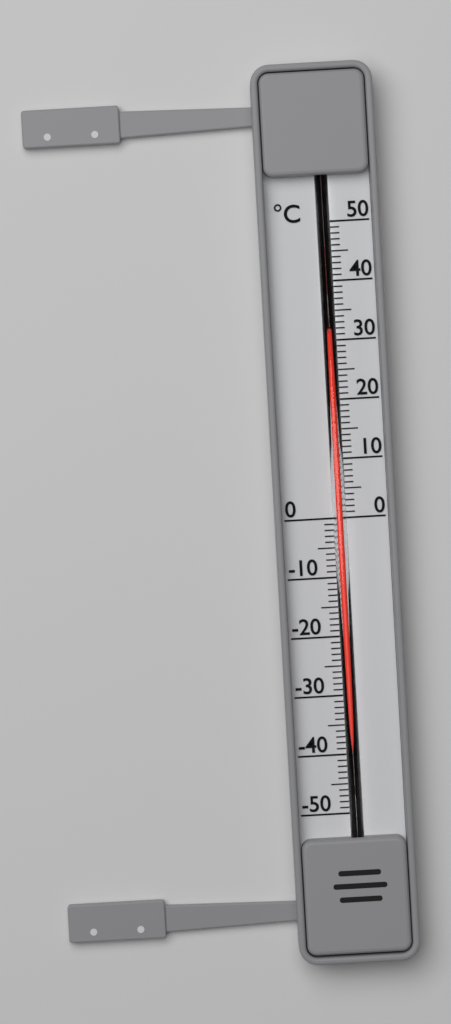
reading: 31 °C
